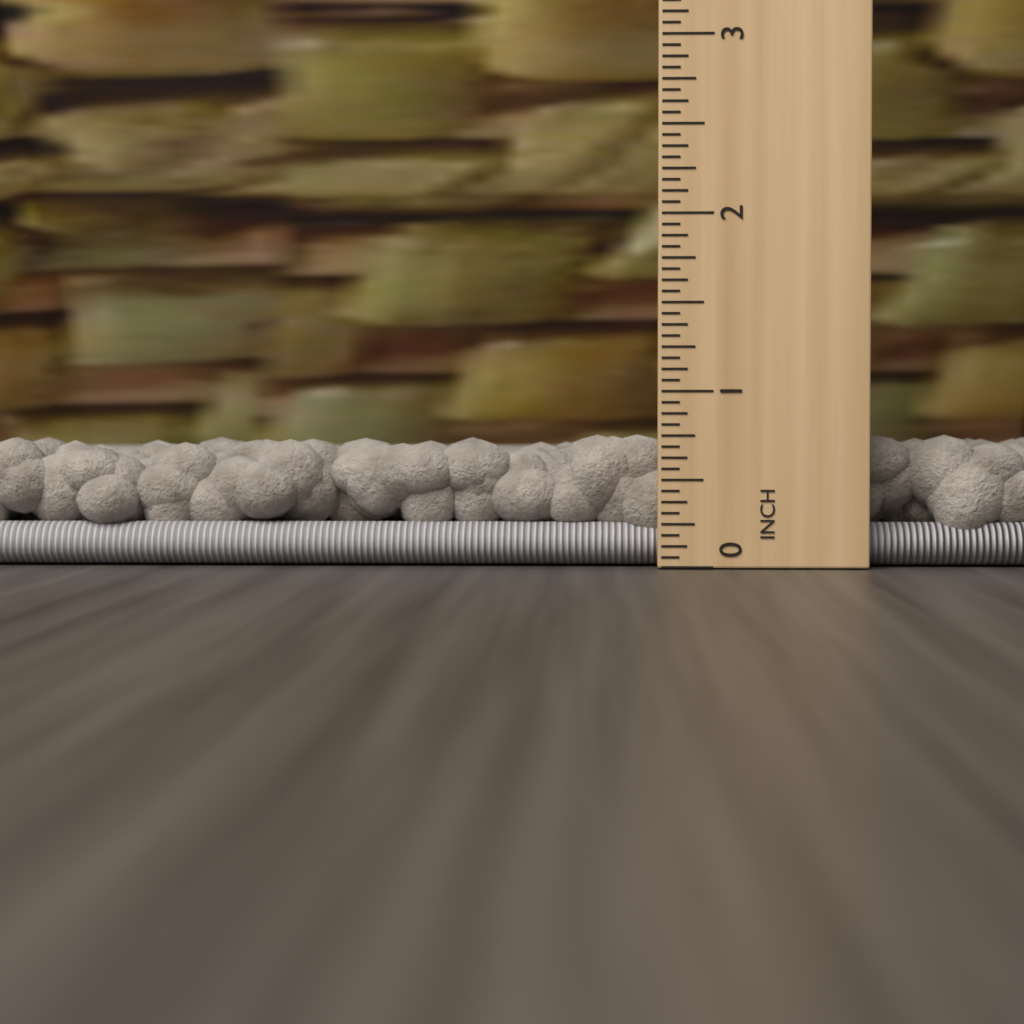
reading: 0.7500 in
